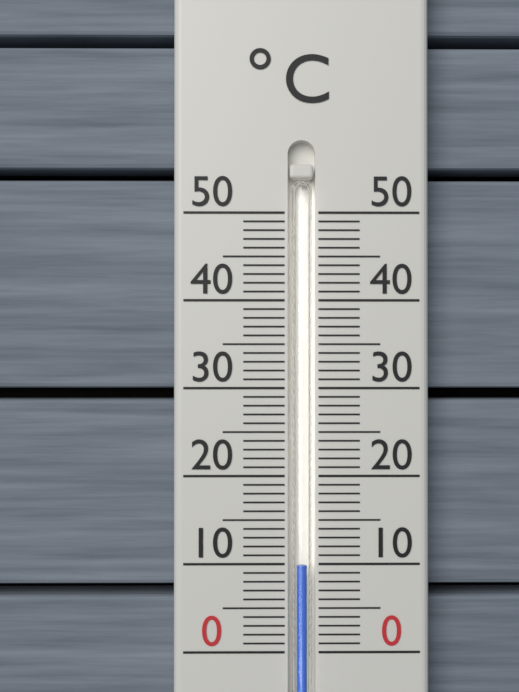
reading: 10 °C
